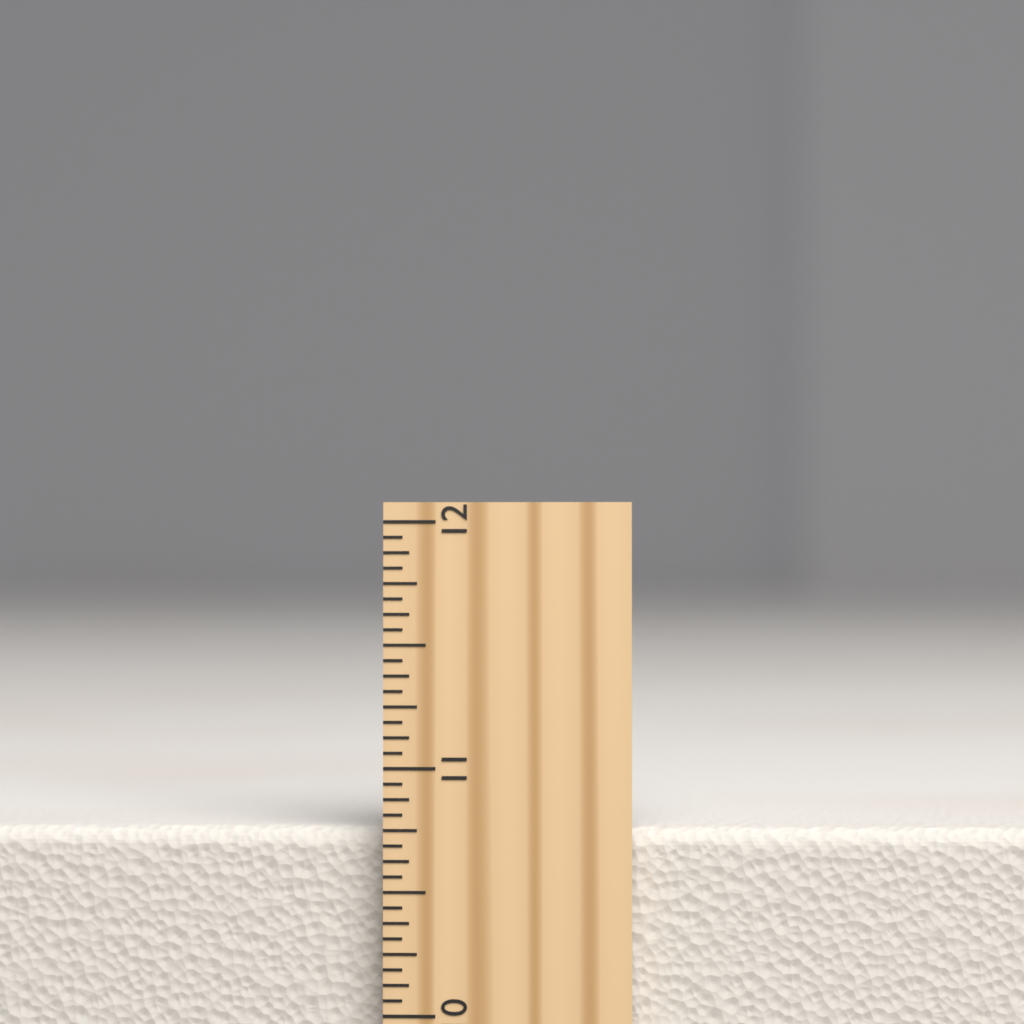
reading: 10.7500 inch
